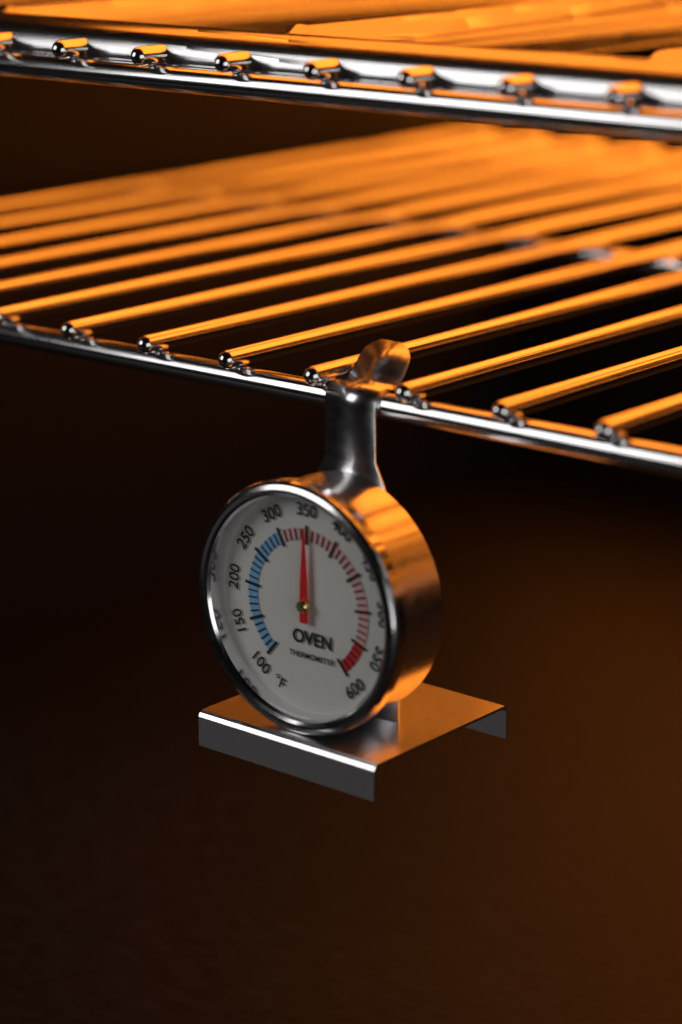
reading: 350 °F
